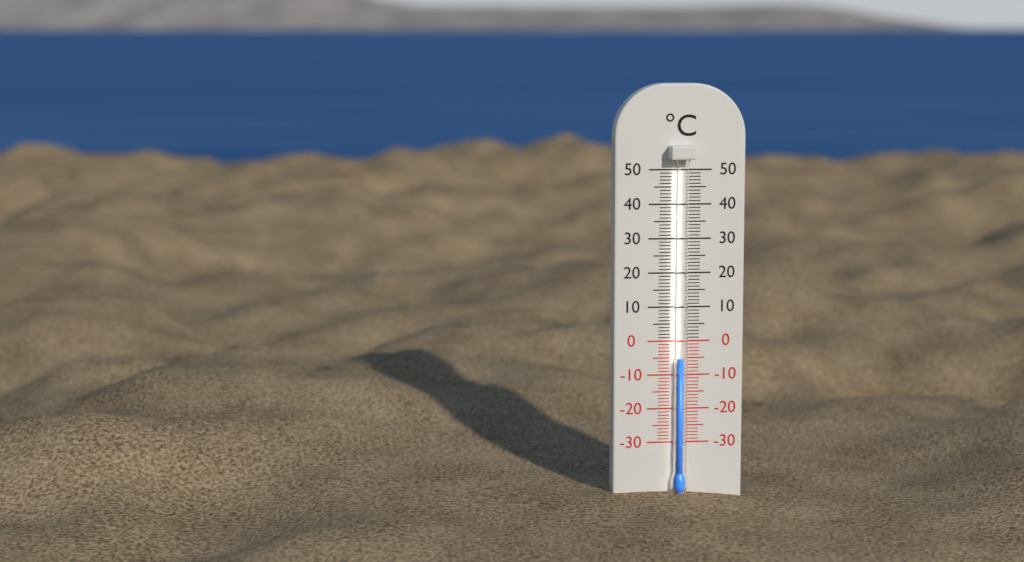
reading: -5 °C
